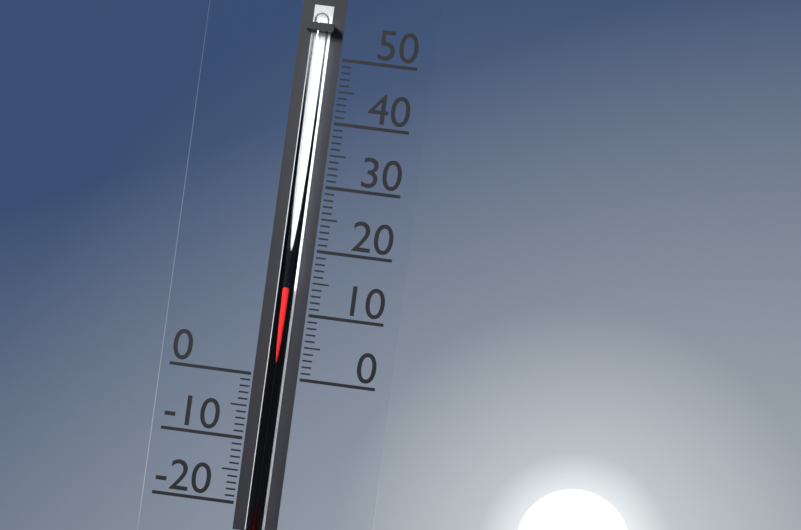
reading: 14 (no unit)
